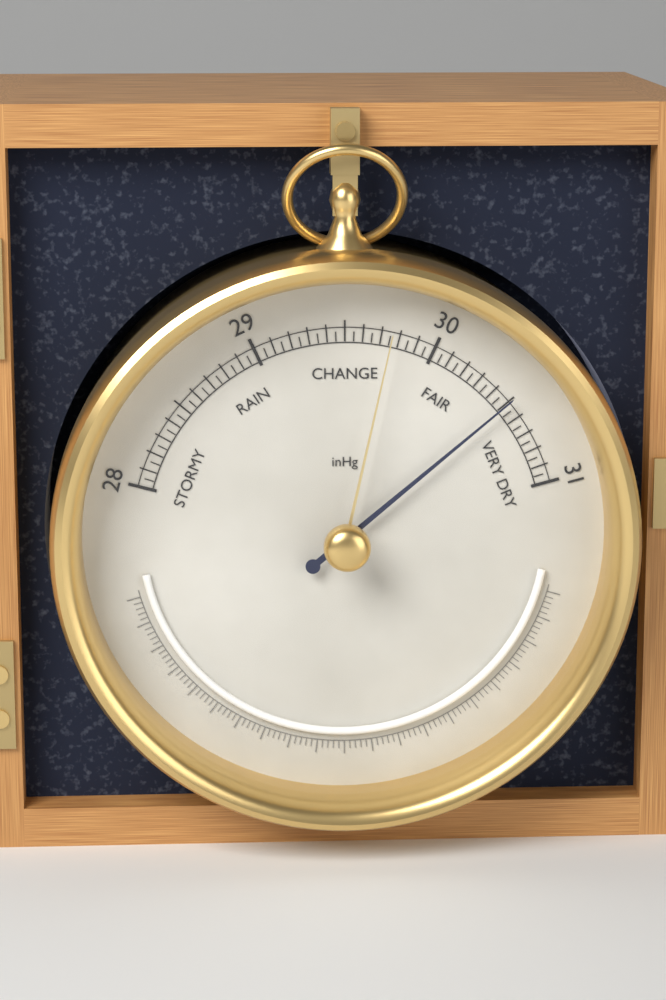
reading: 30.50 inHg
